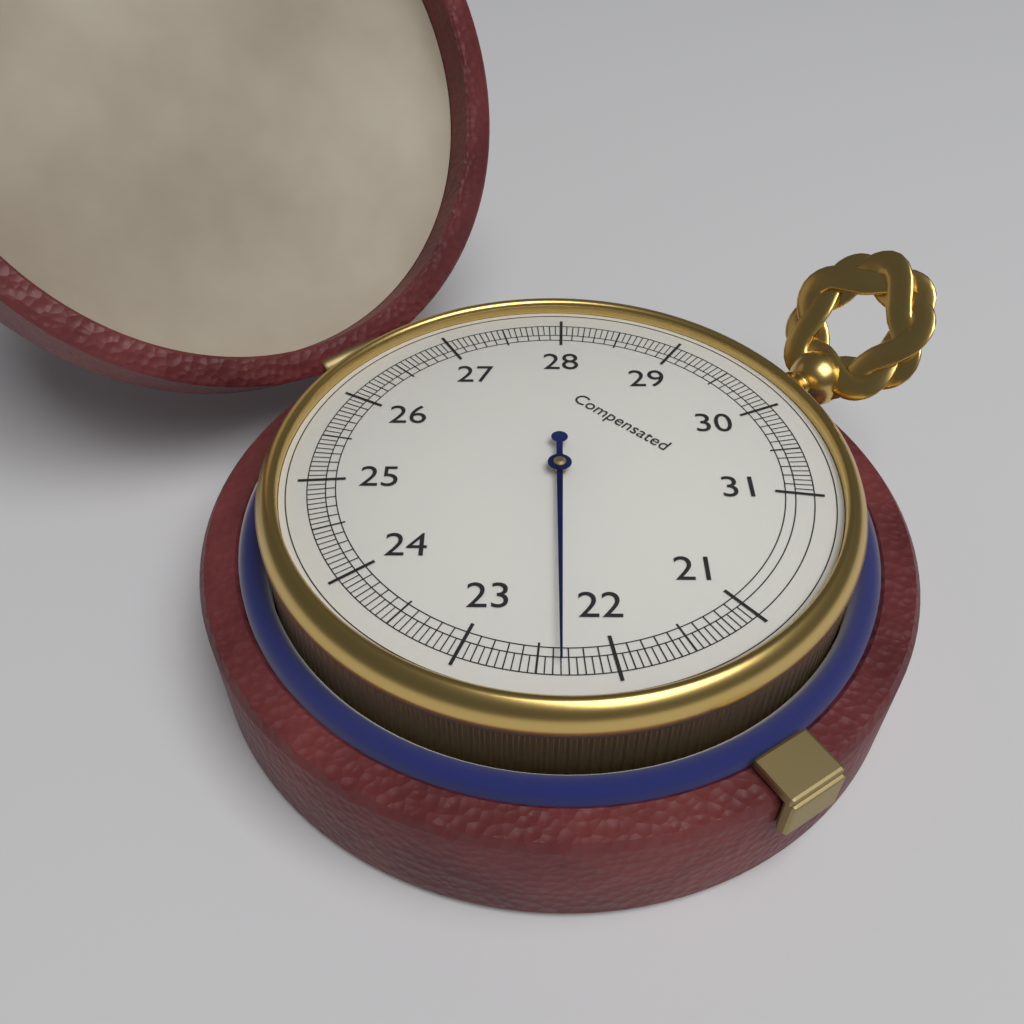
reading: 22.35 (no unit)
